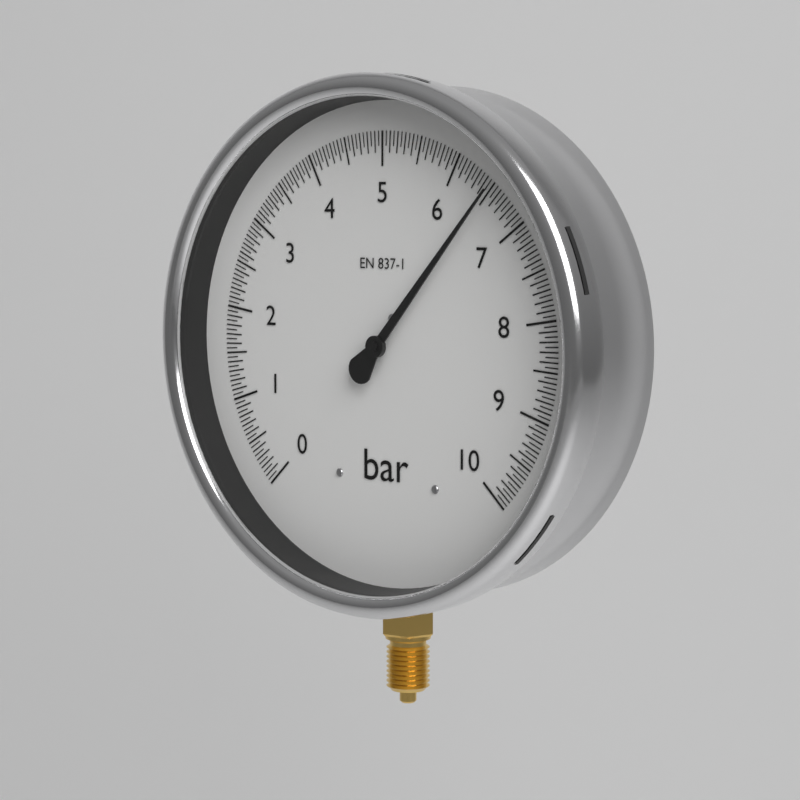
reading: 6.50 bar
